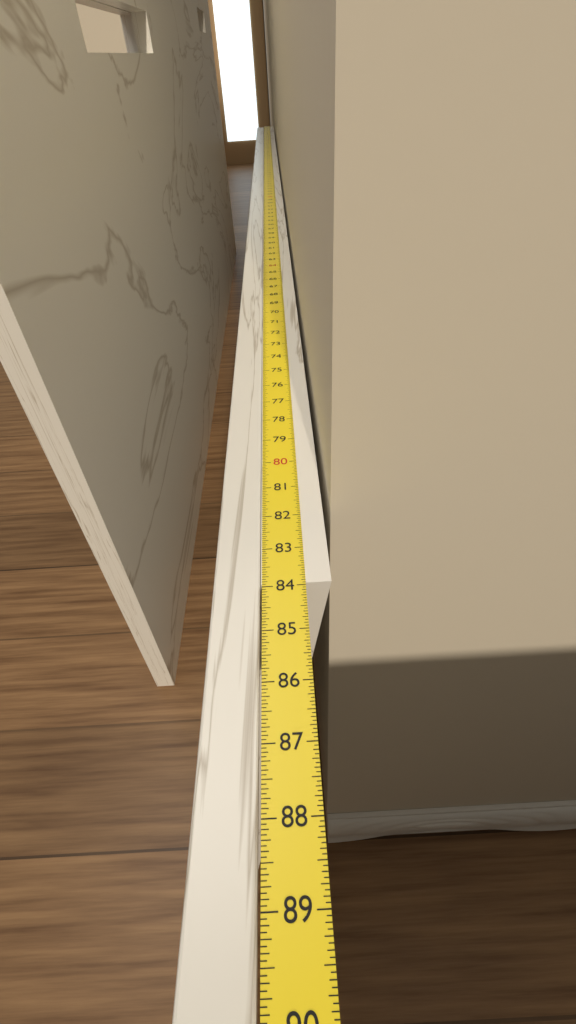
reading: 83.9375 in
